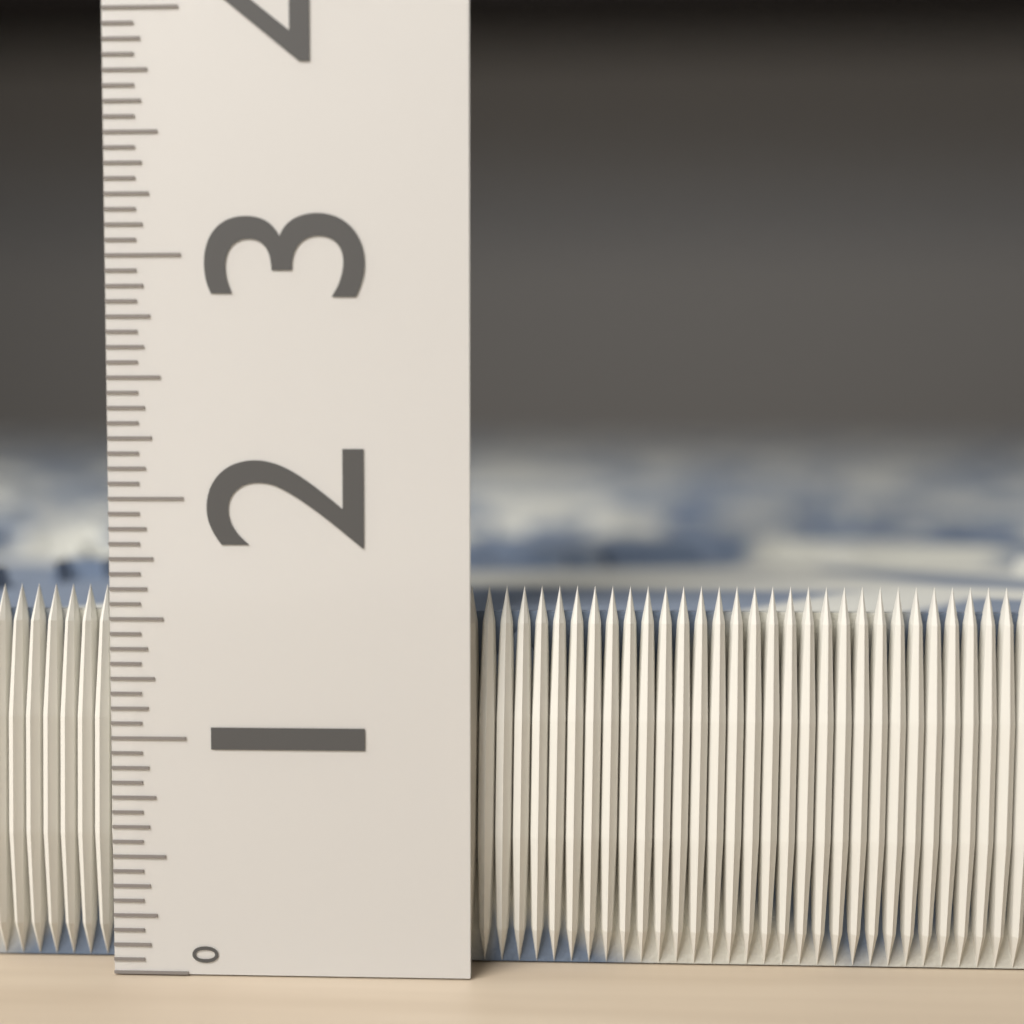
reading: 1.6250 (no unit)
